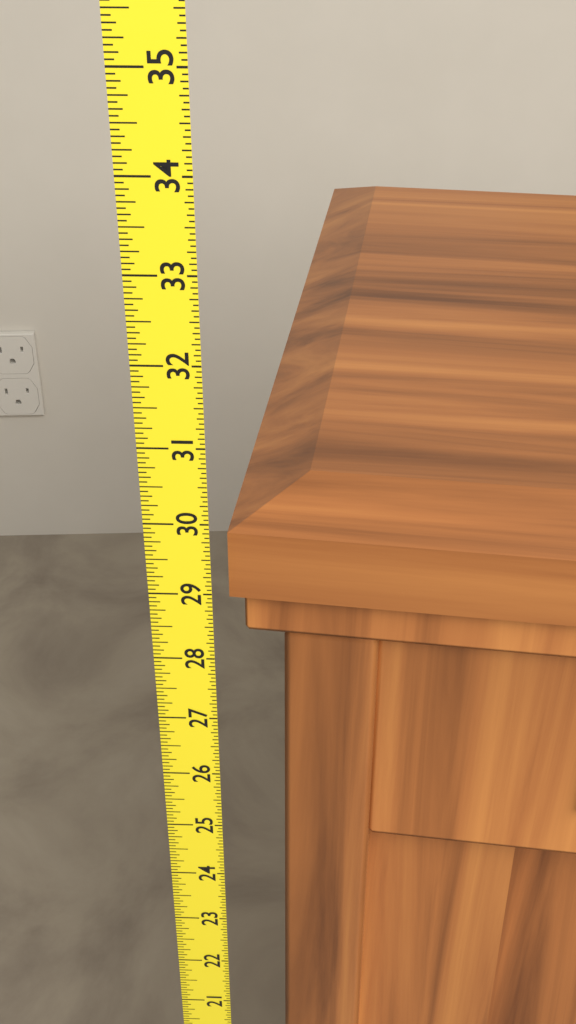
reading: 30.0625 (no unit)
